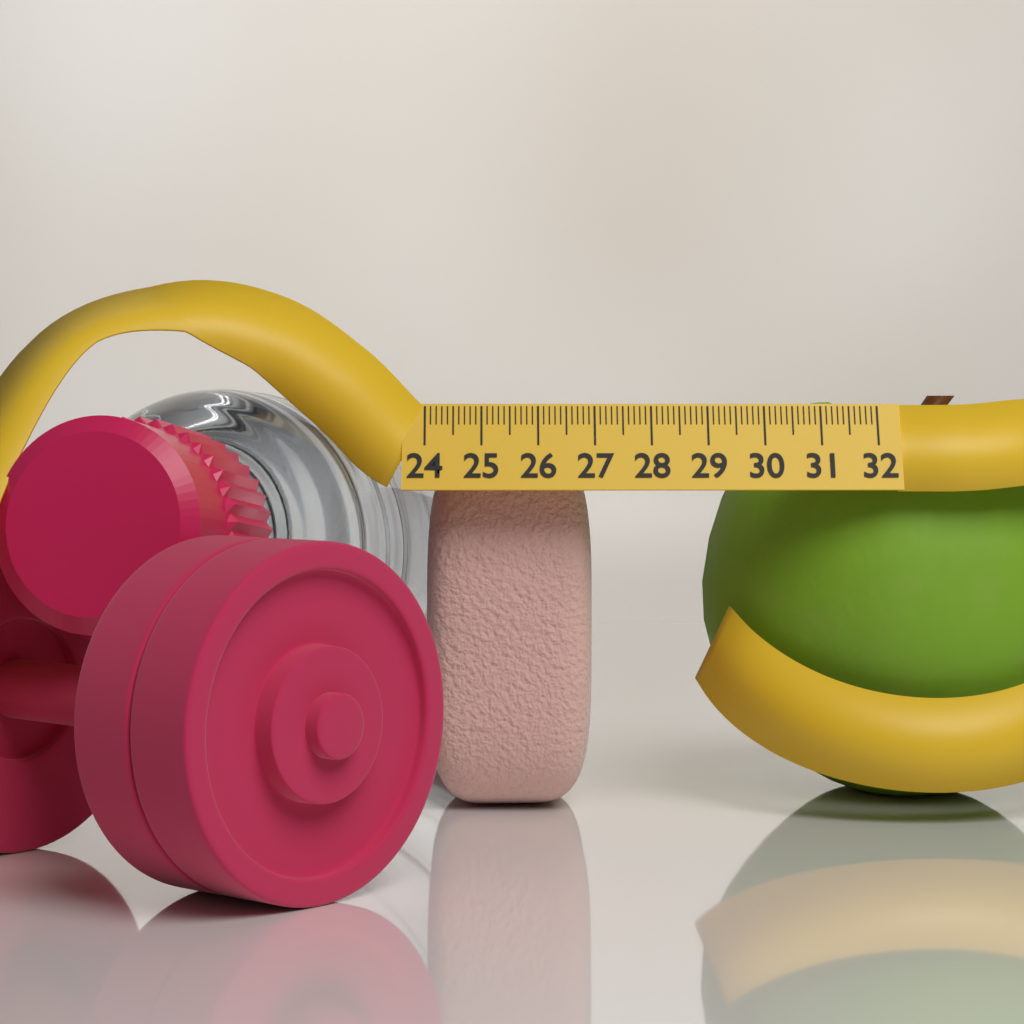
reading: 27.0 (no unit)
